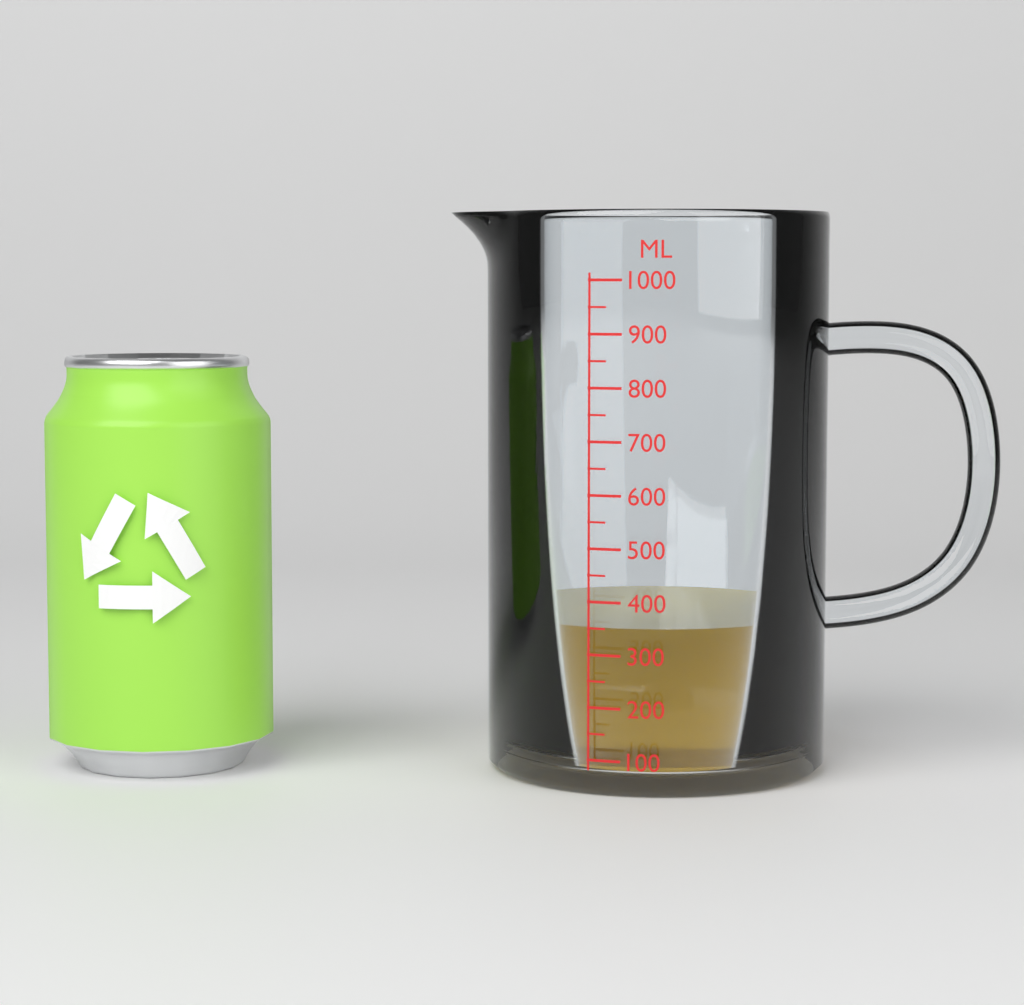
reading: 350 ml
